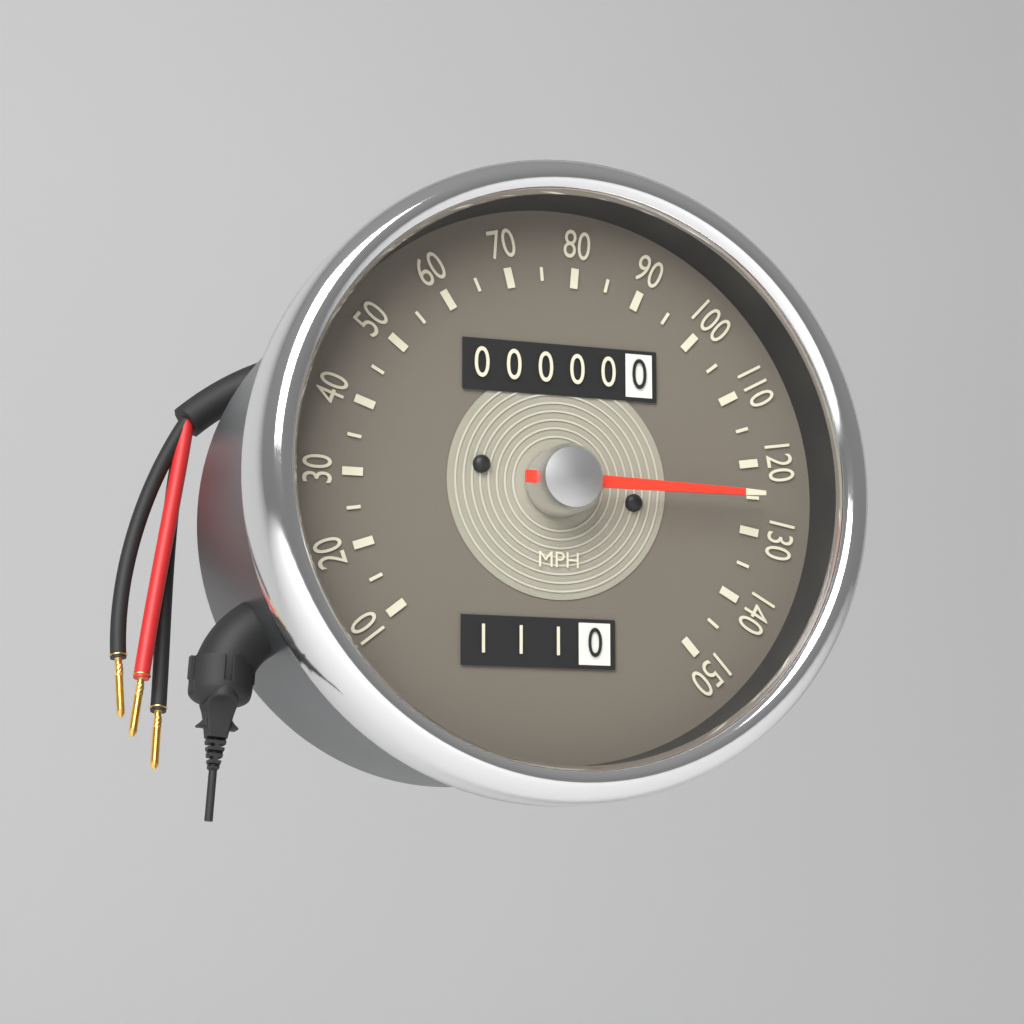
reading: 125 MPH
